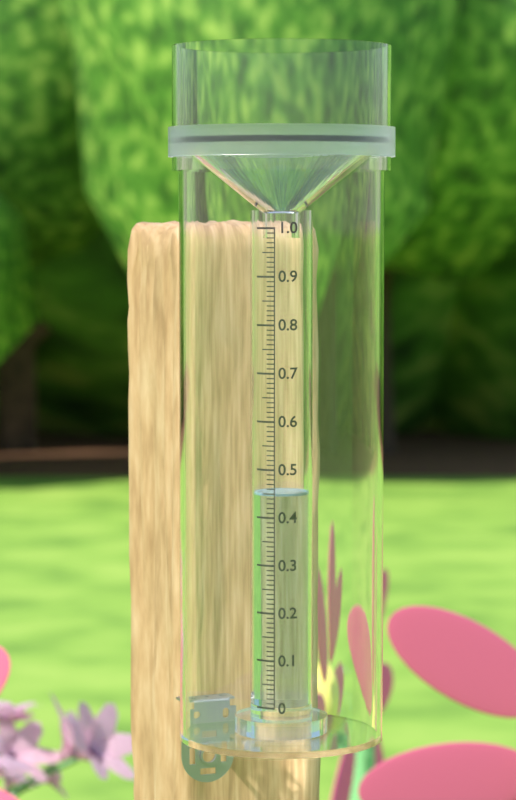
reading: 0.45 (no unit)
